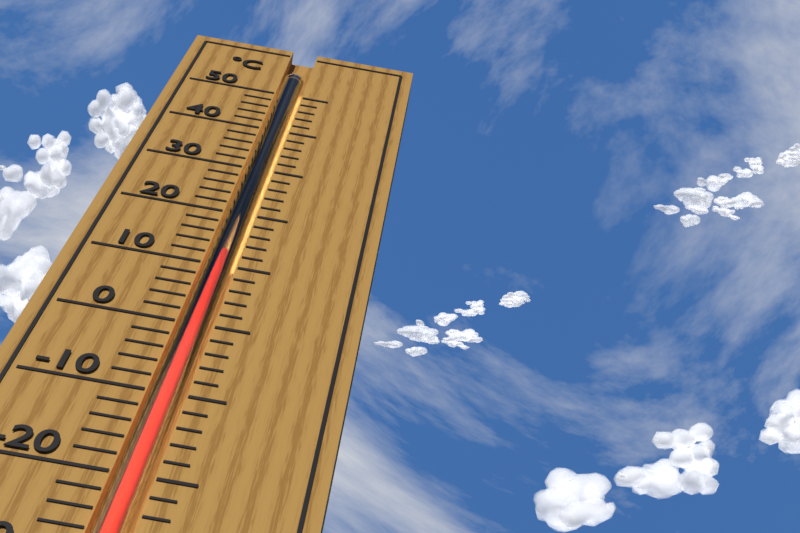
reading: 12 °C
